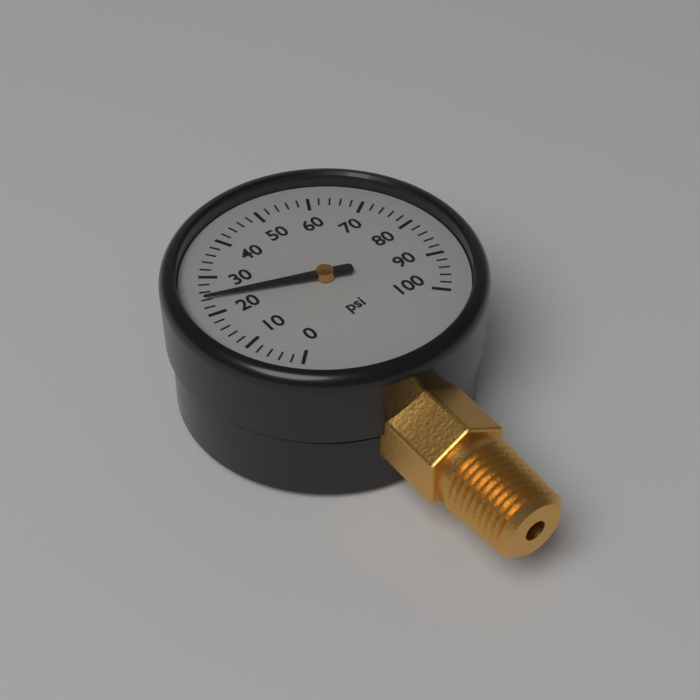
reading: 24 psi
